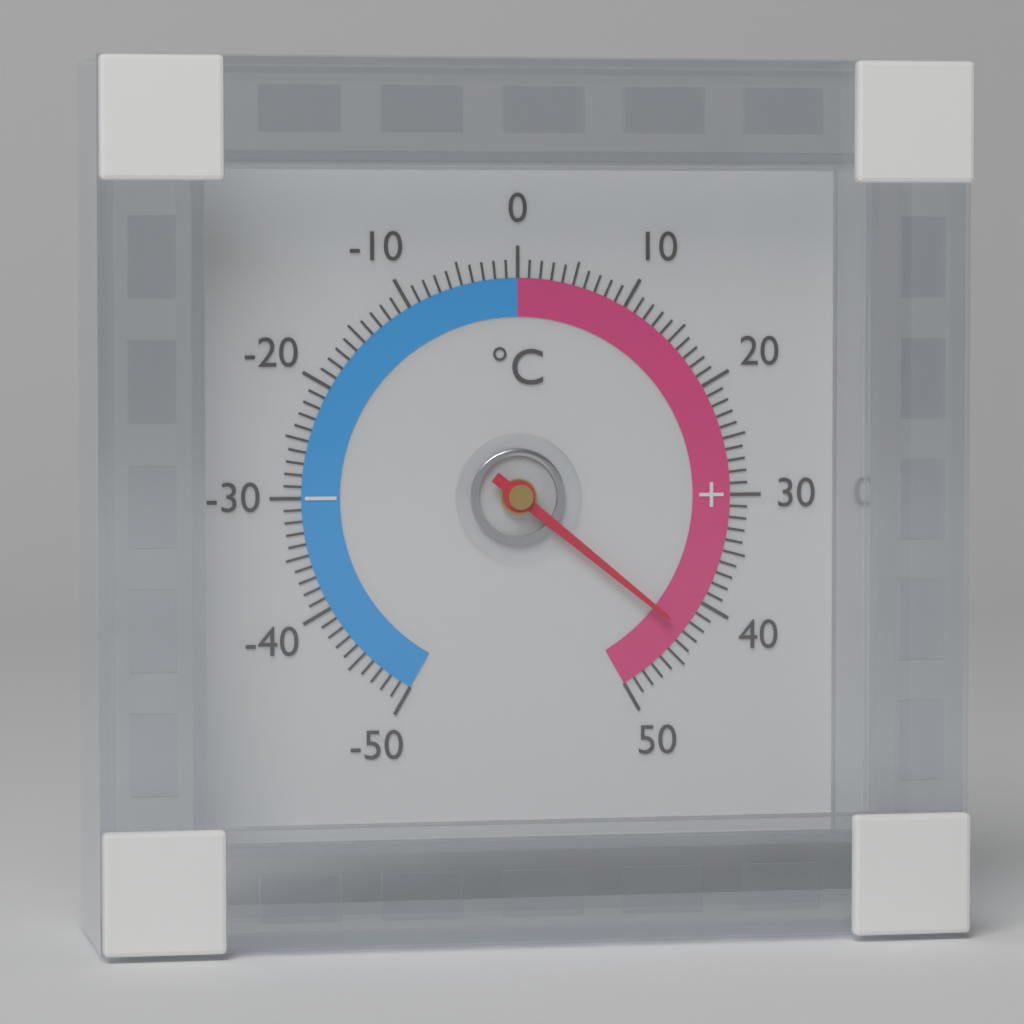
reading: 43 °C
